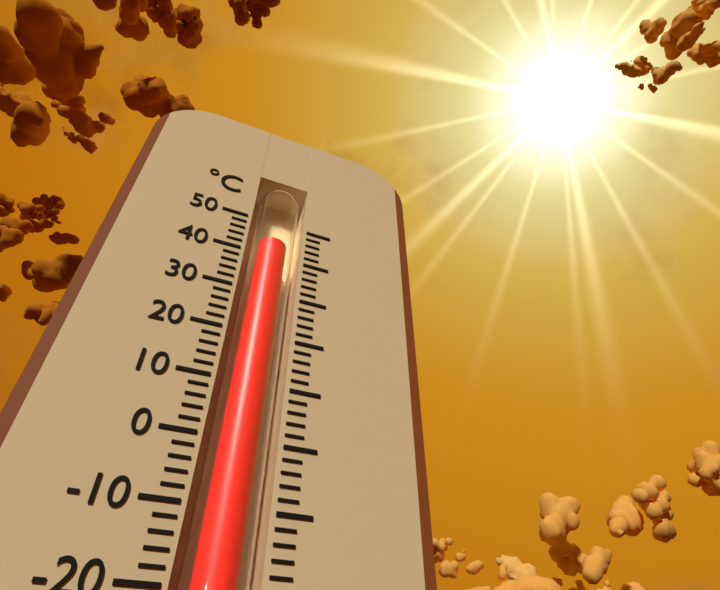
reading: 45 °C
